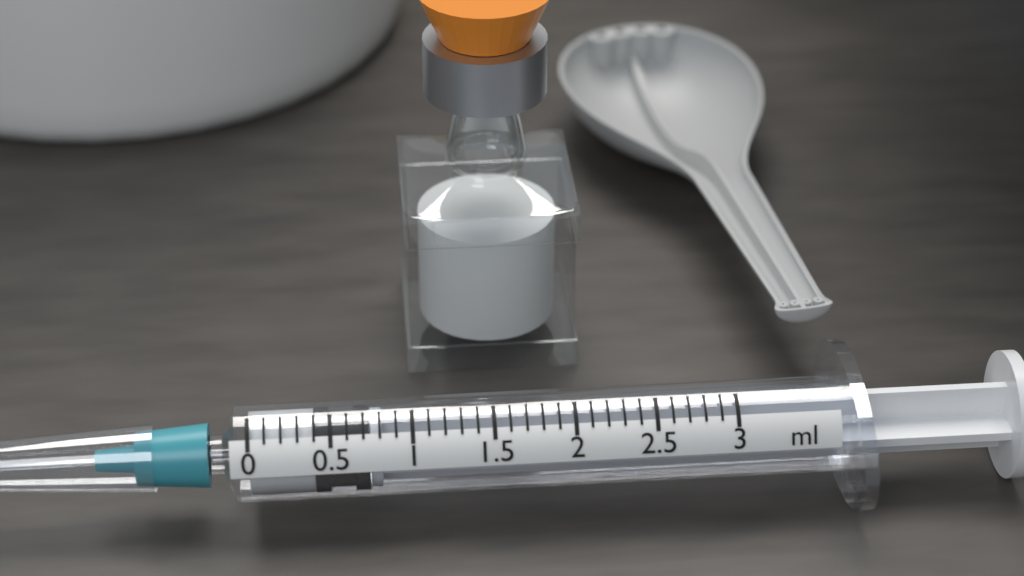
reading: 0.4 ml
